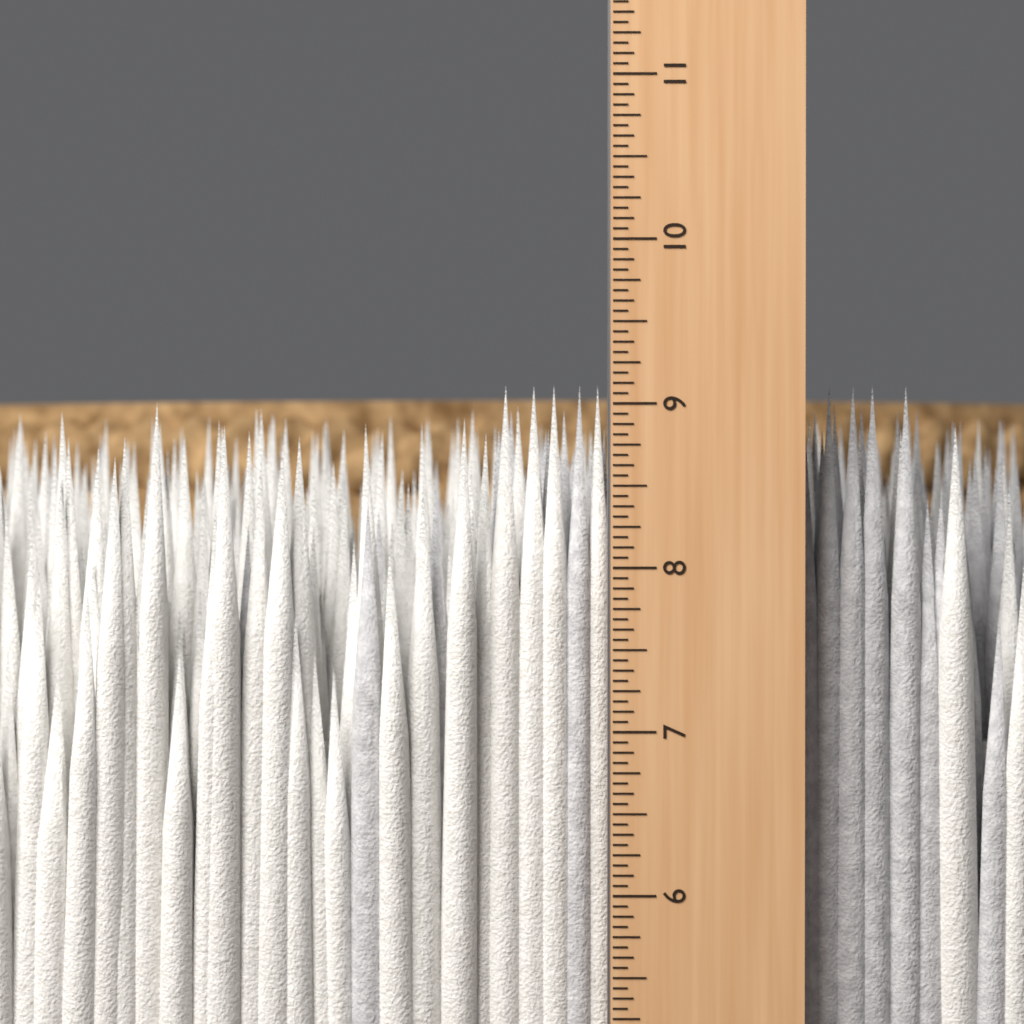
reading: 9.1250 in
